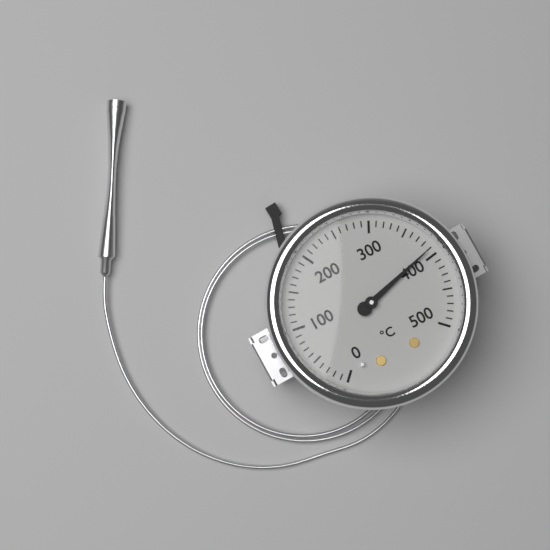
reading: 390 °C
